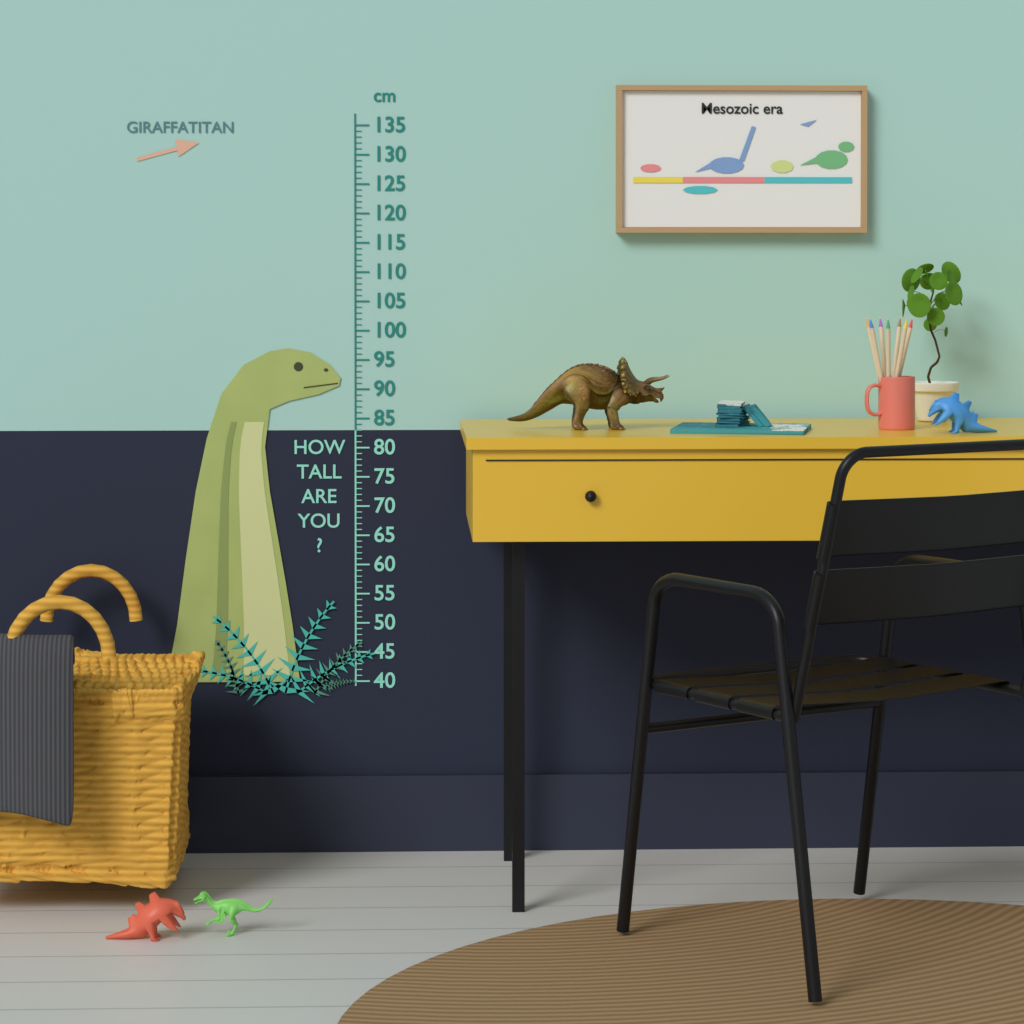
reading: 97 cm
